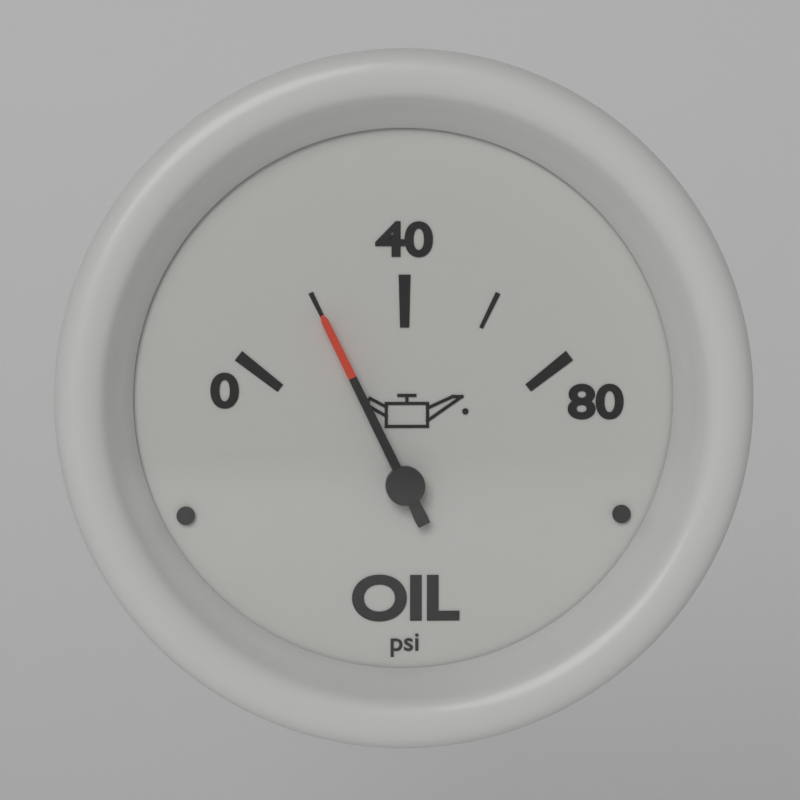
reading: 20 psi
